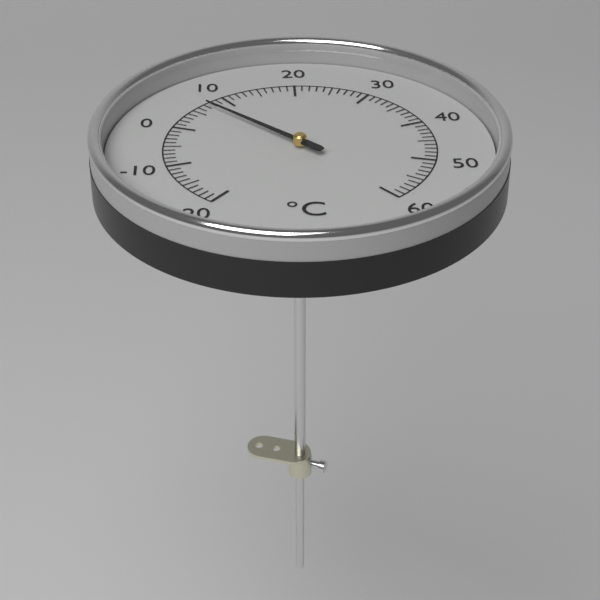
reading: 7 °C
